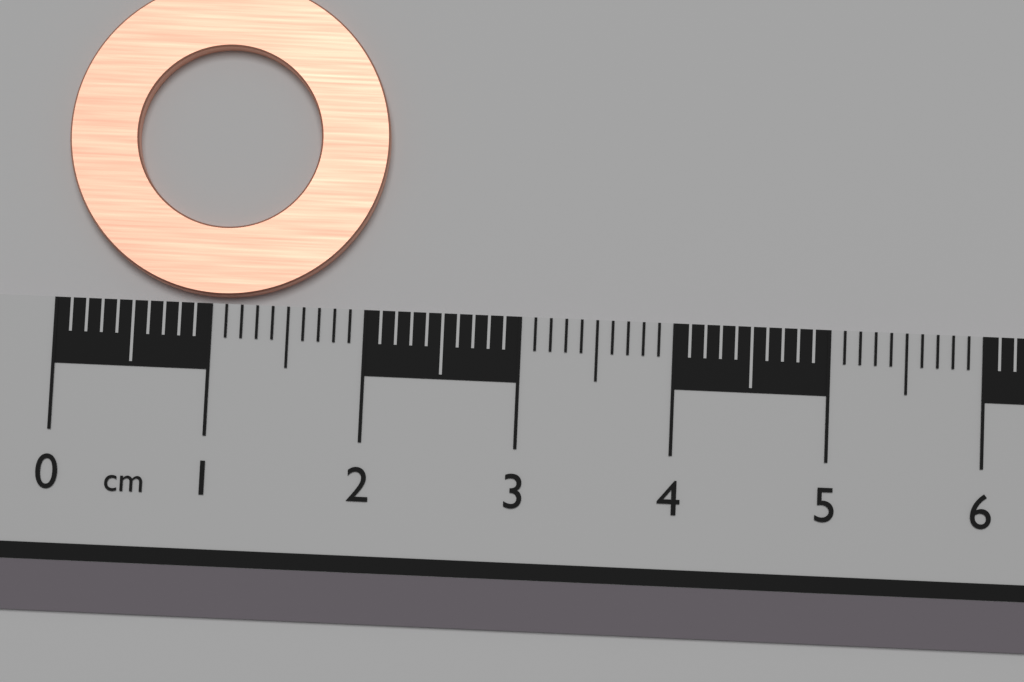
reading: 2.1 cm
